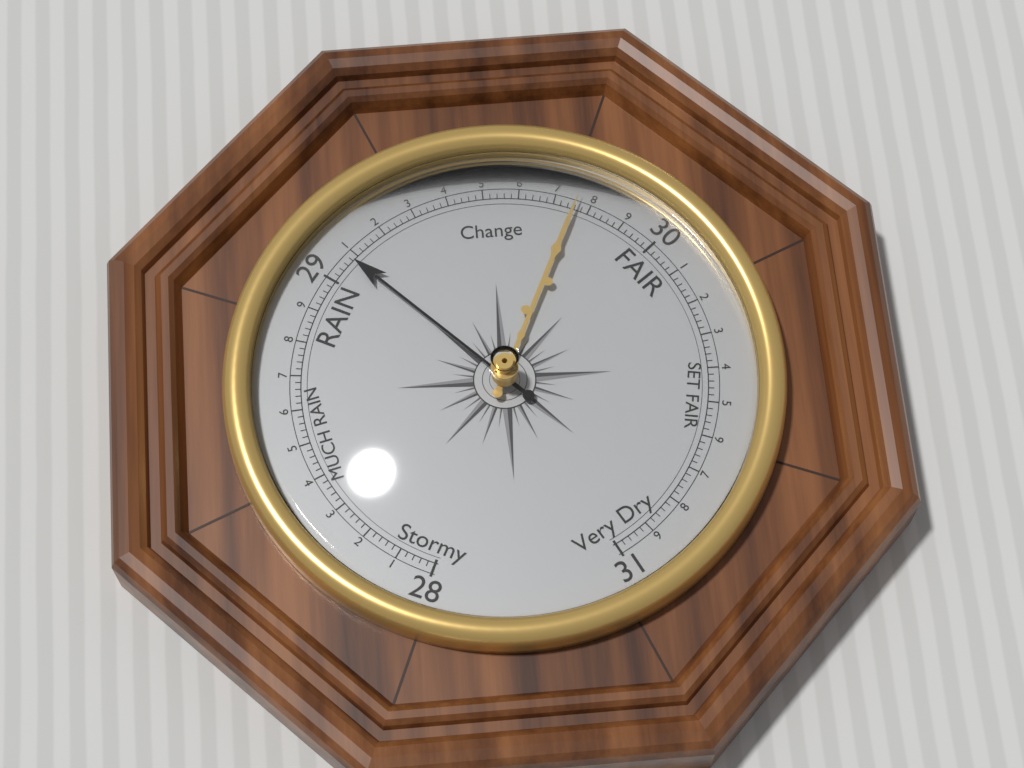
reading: 29.08 (no unit)
